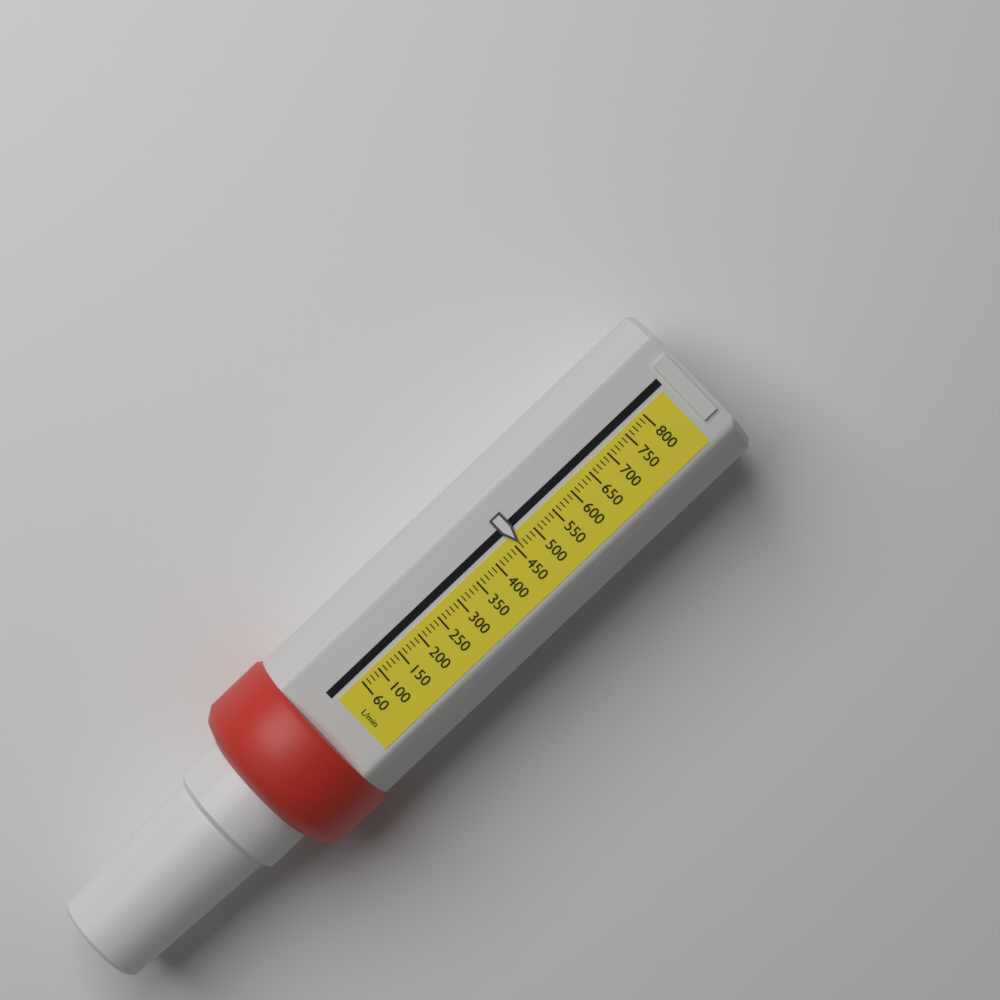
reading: 460 L/min
